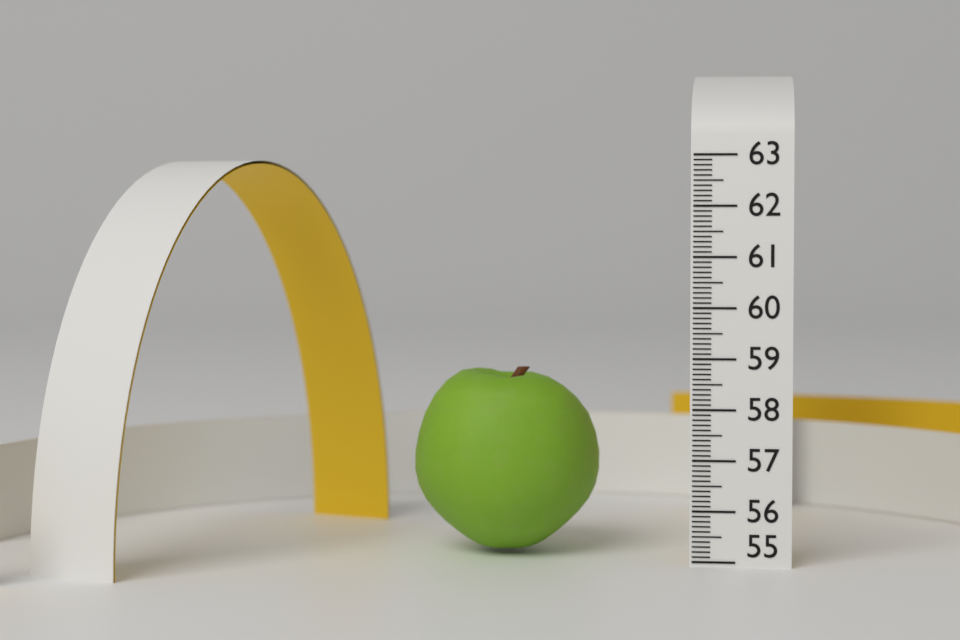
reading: 58.7 (no unit)
